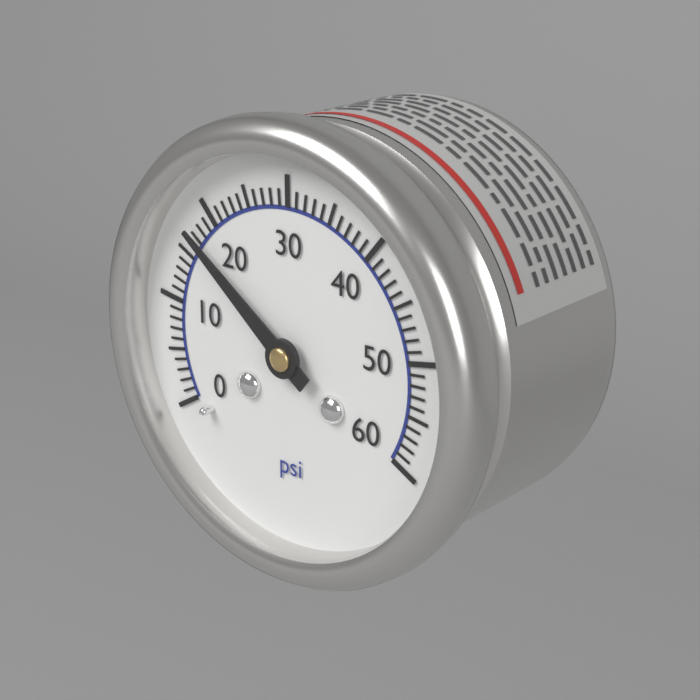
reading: 17 psi
